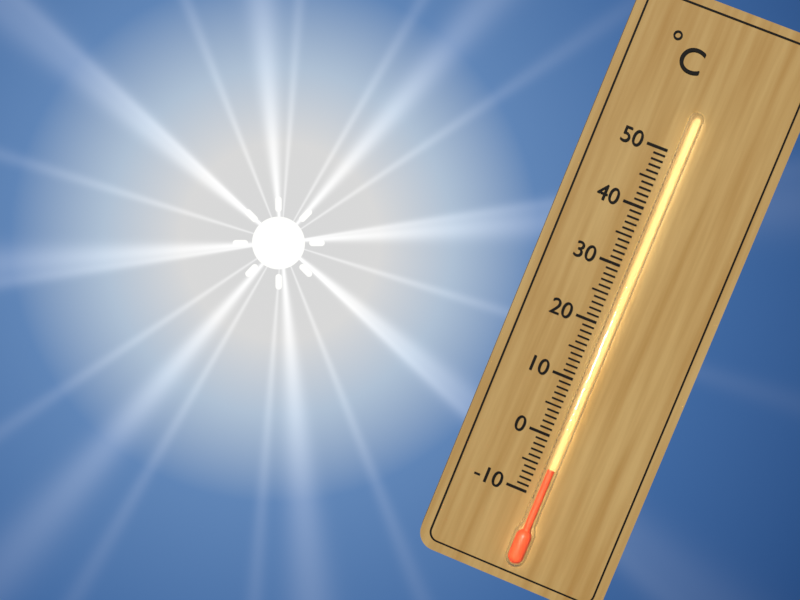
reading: -5 °C
